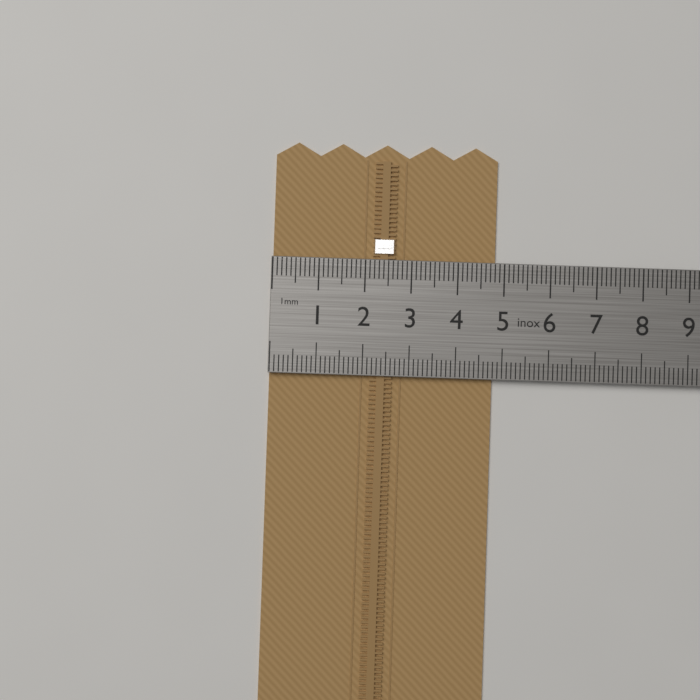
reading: 4.8 cm
